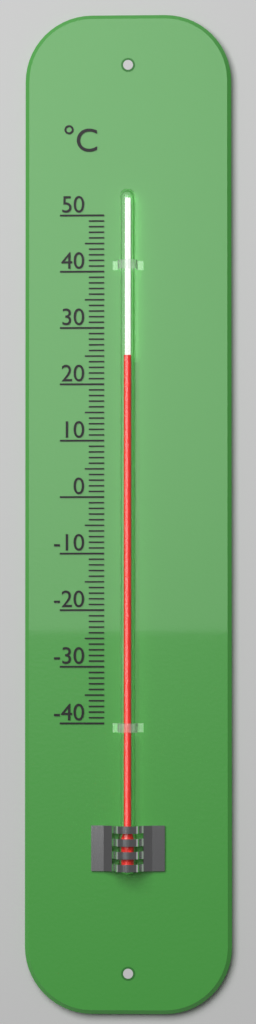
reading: 25 °C
